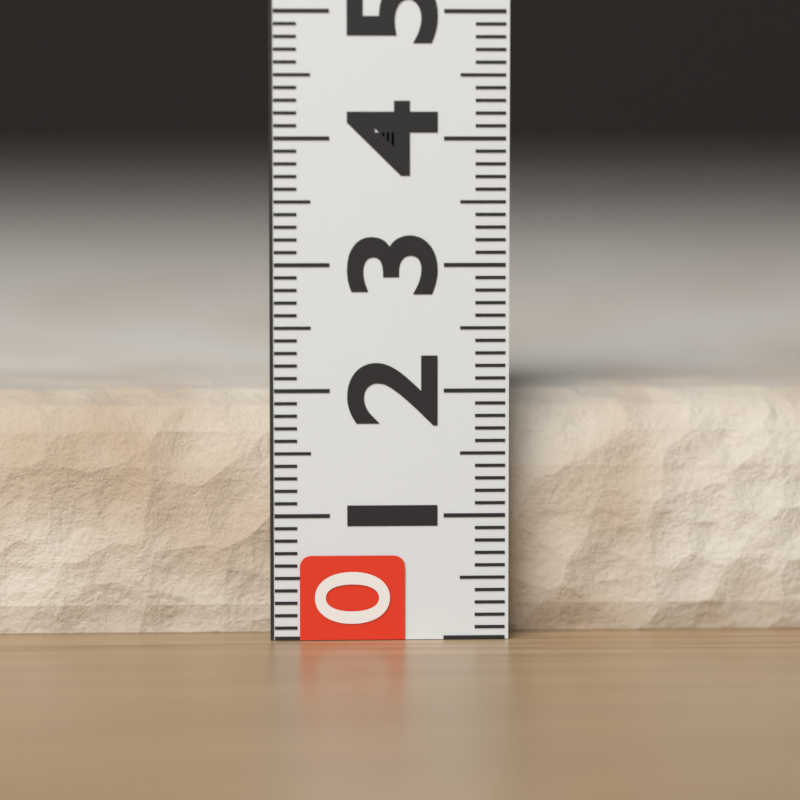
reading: 2.0 (no unit)
